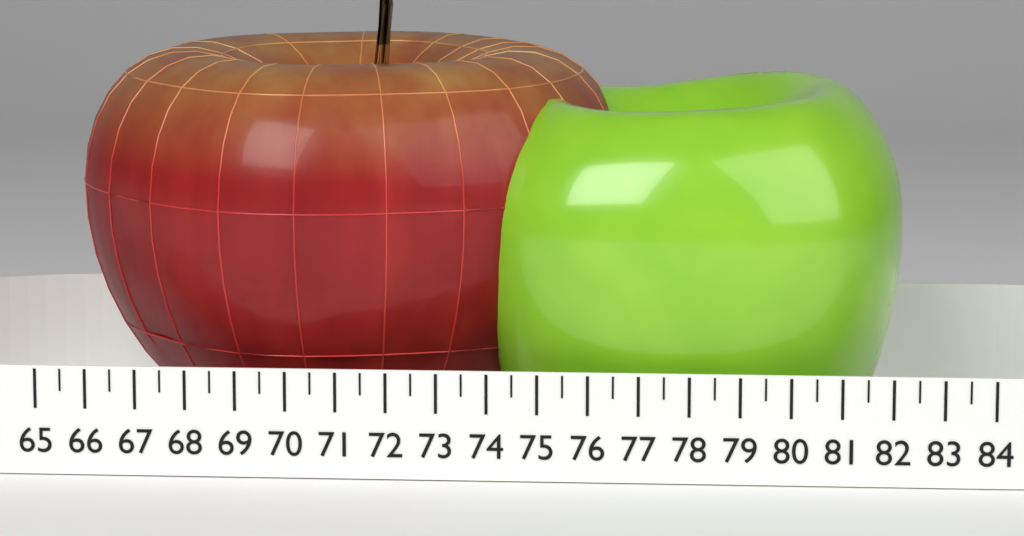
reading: 76.5 (no unit)
